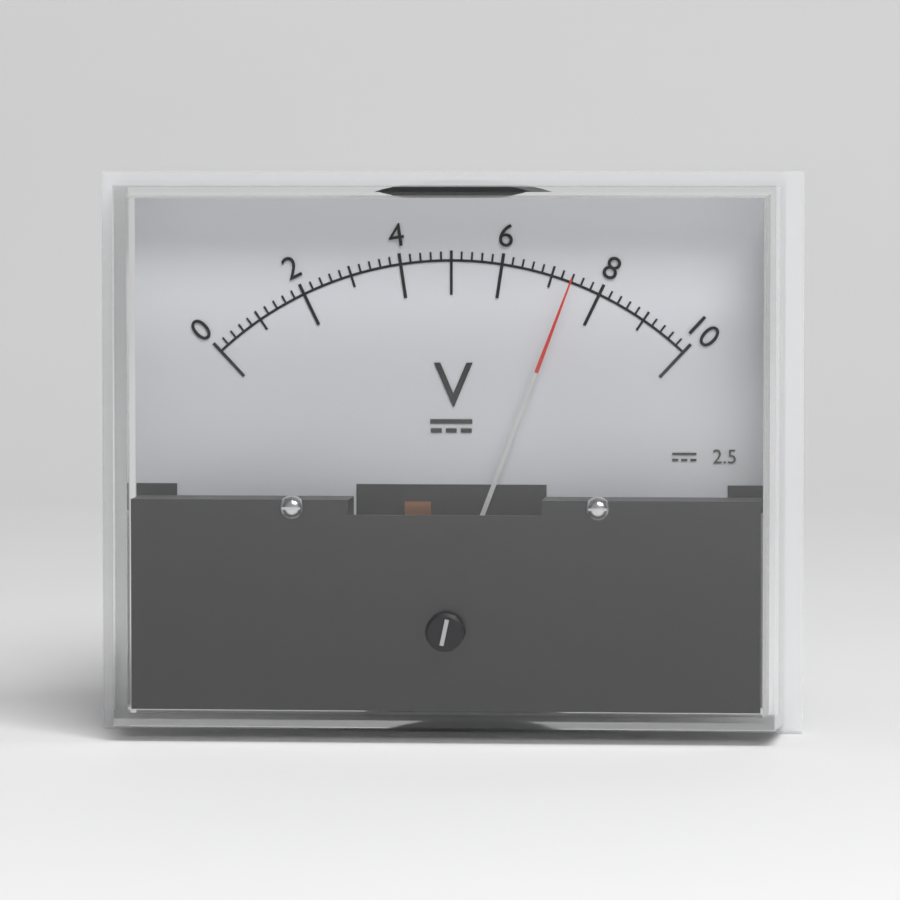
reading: 7.4 V
